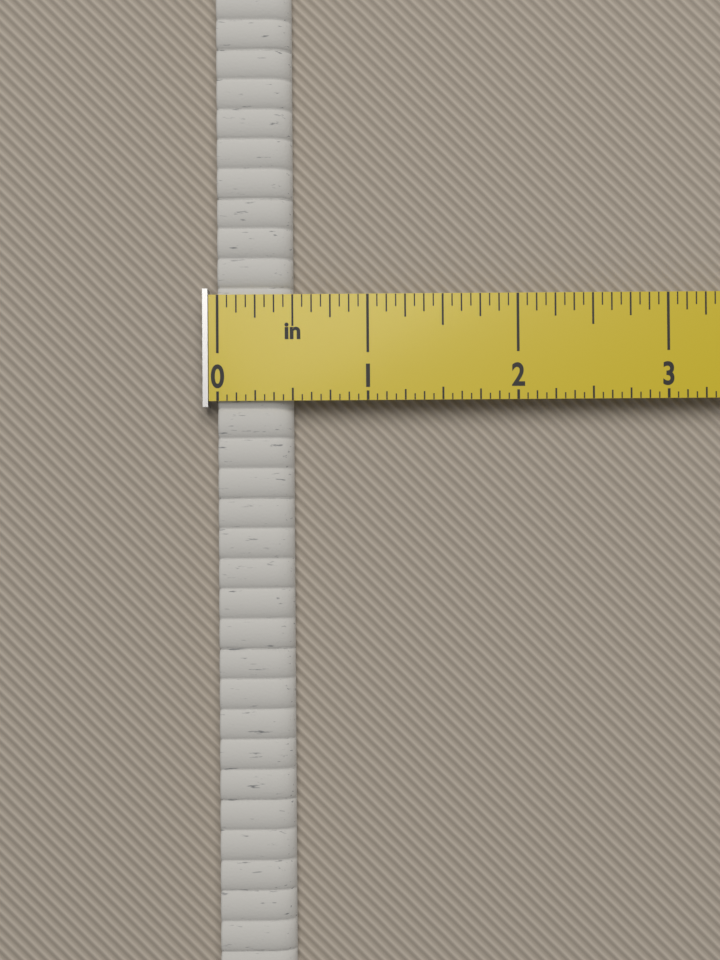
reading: 0.5000 in
